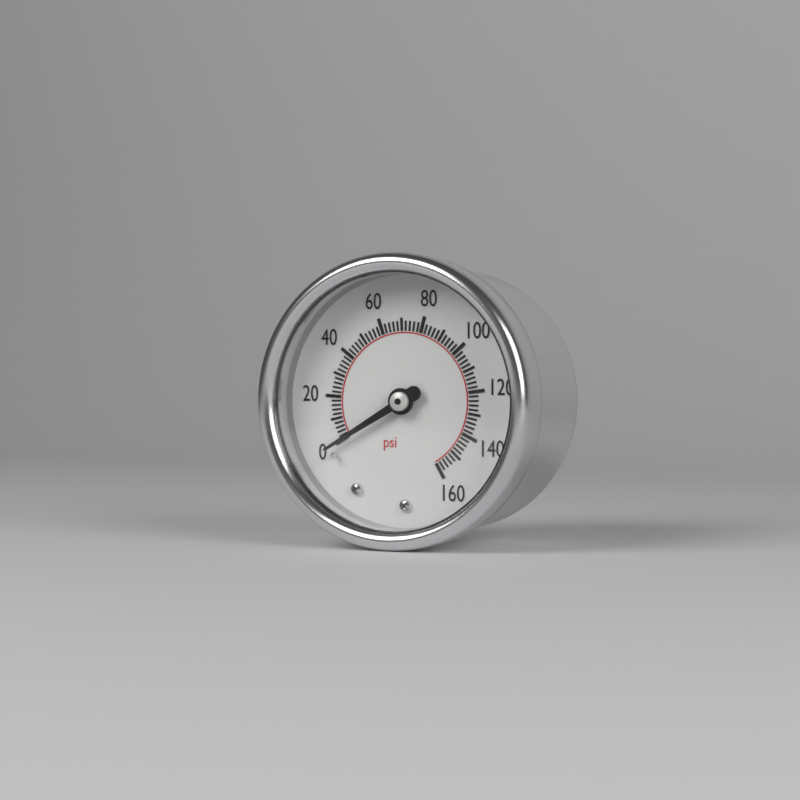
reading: 0 psi
